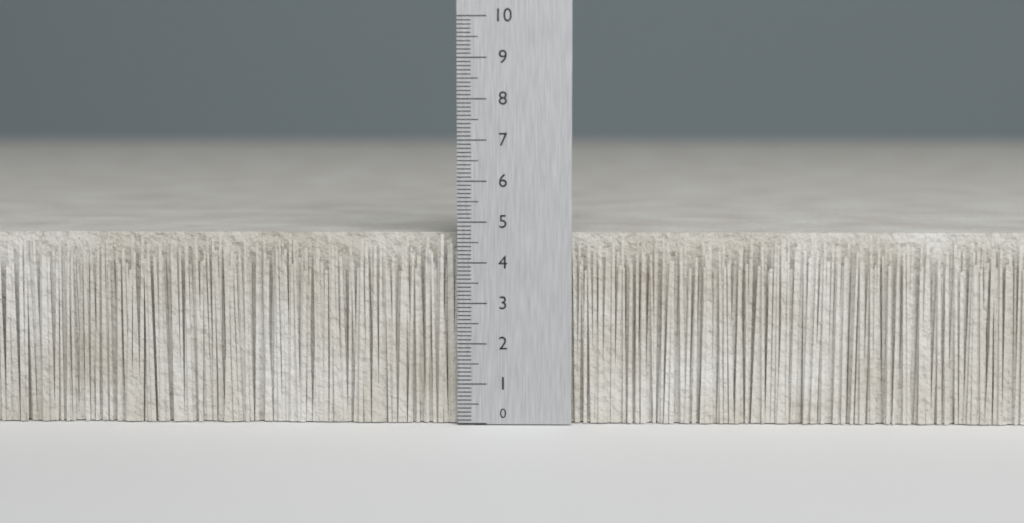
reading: 4.7 (no unit)
